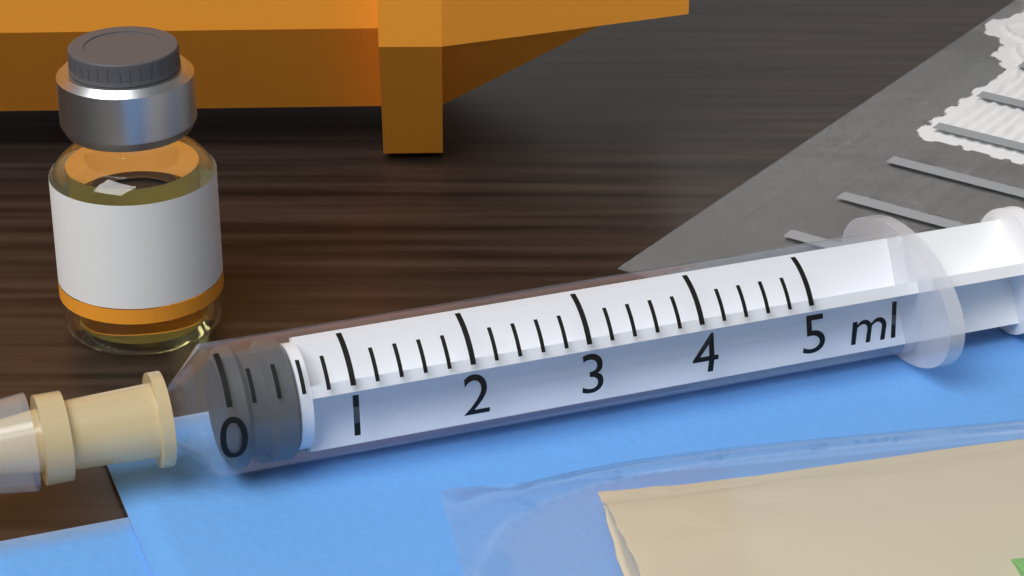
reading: 0.0 ml
